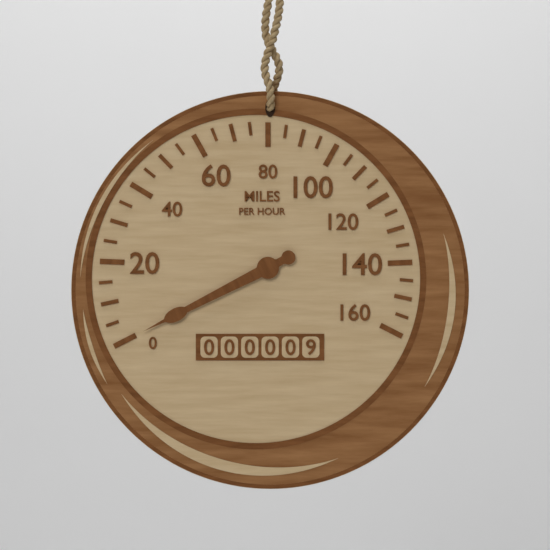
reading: 0 mph
